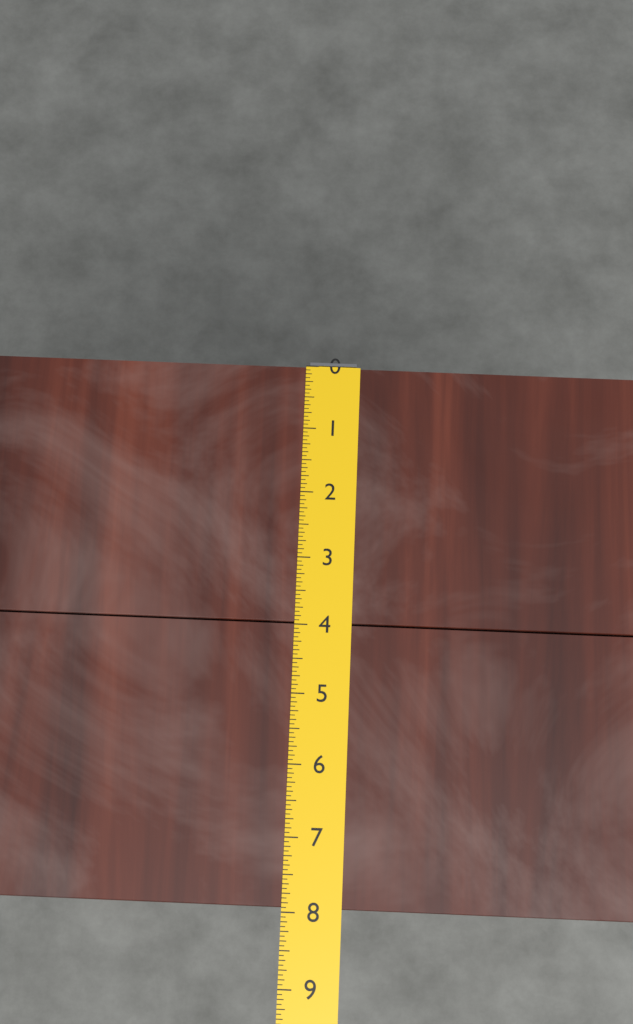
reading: 7.9375 (no unit)
